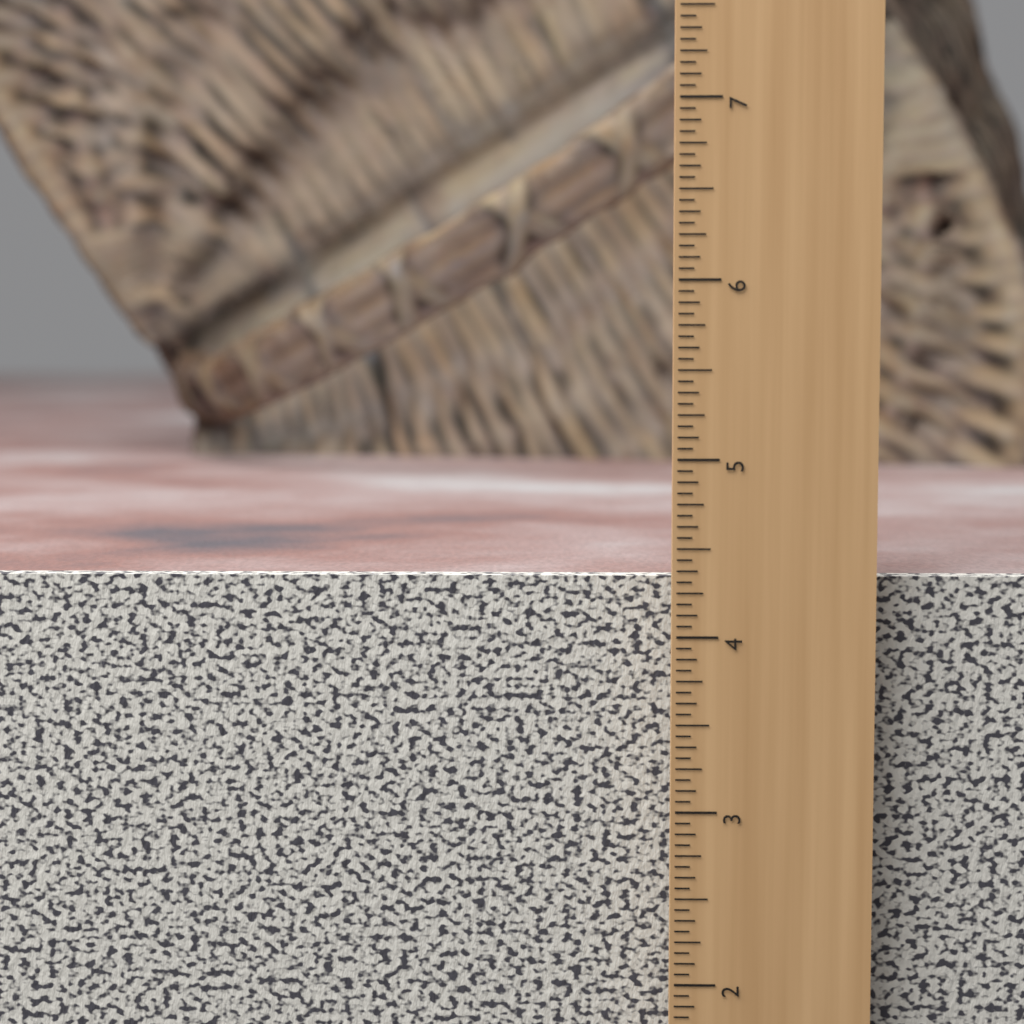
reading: 4.3125 in
